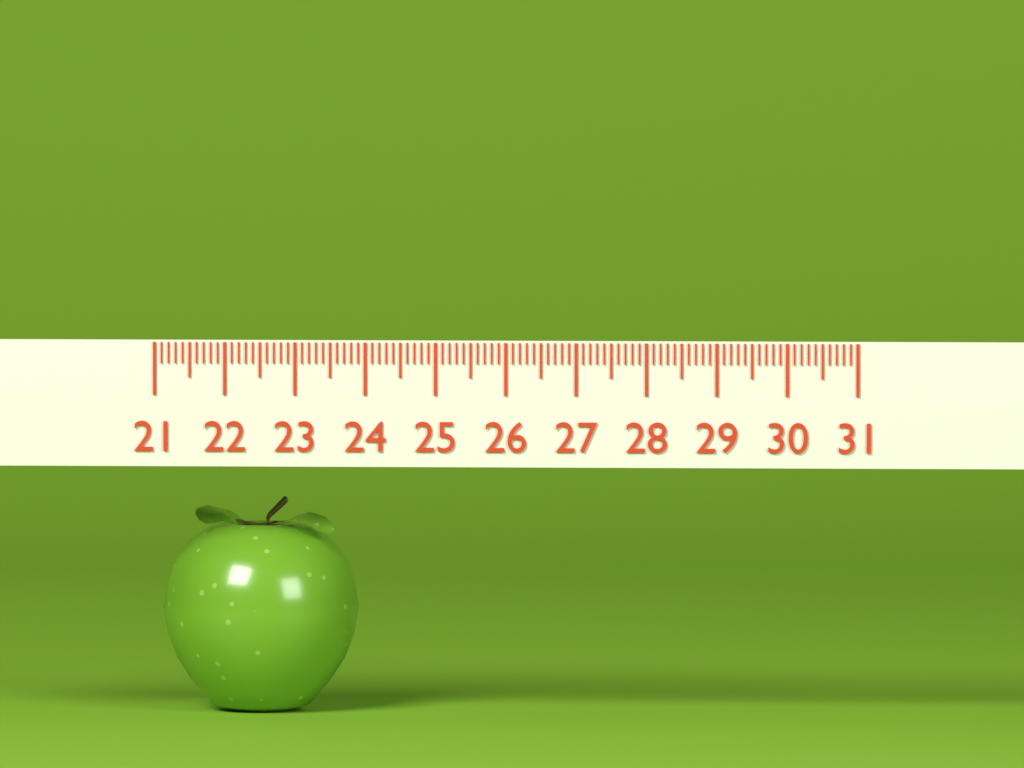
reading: 23.8 (no unit)
